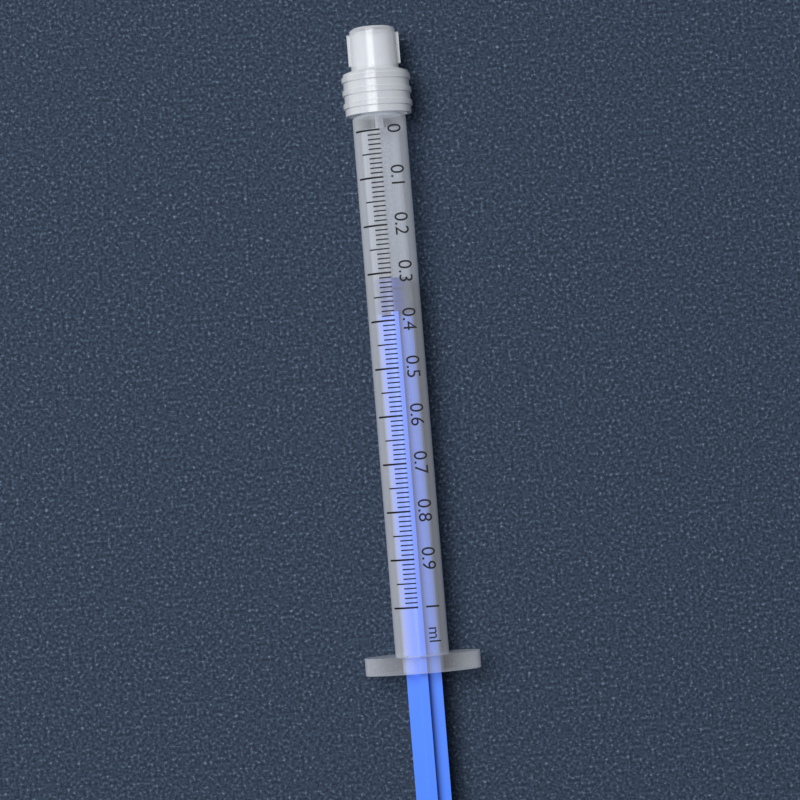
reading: 0.31 ml
